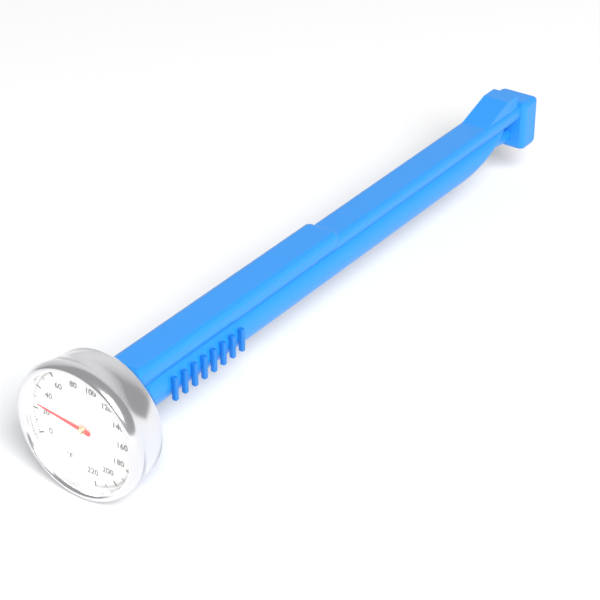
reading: 26 °F
